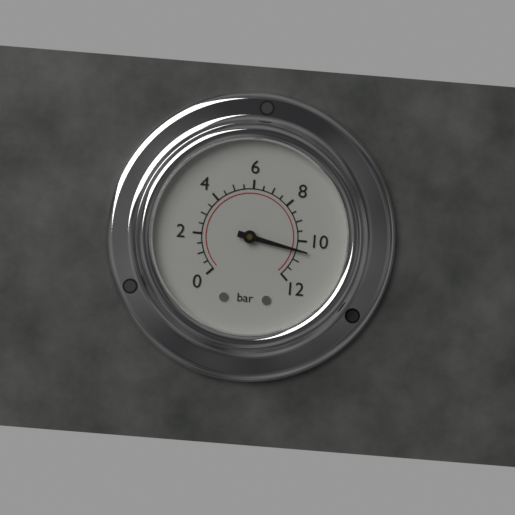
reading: 10.5 bar
